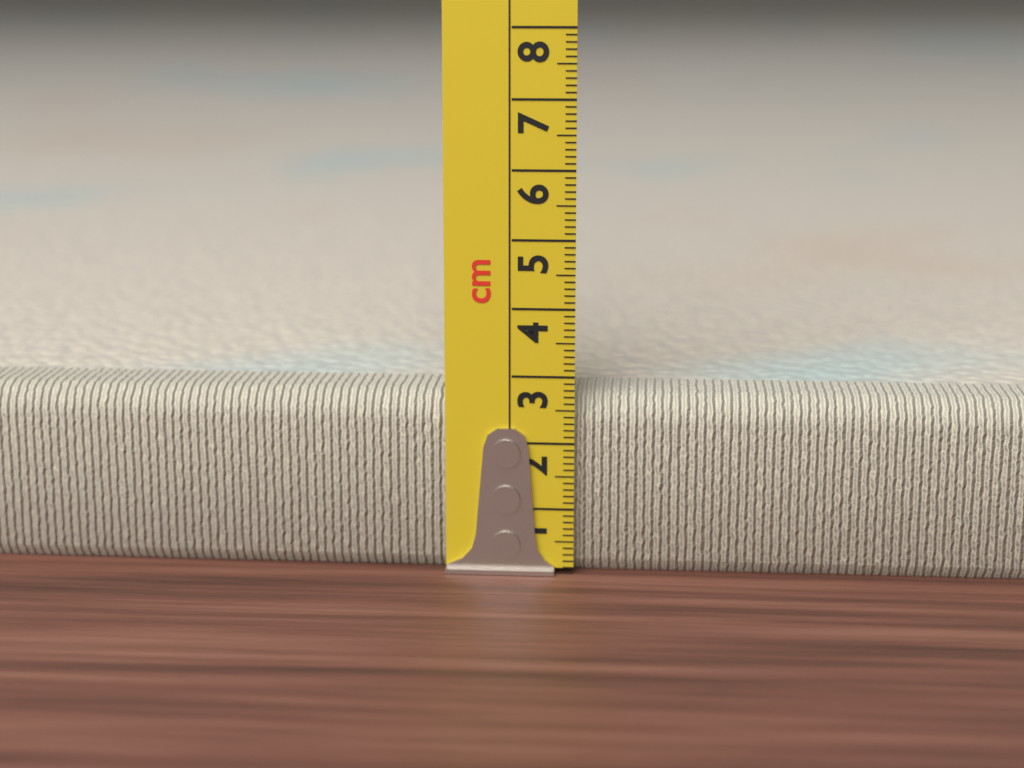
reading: 2.7 cm
